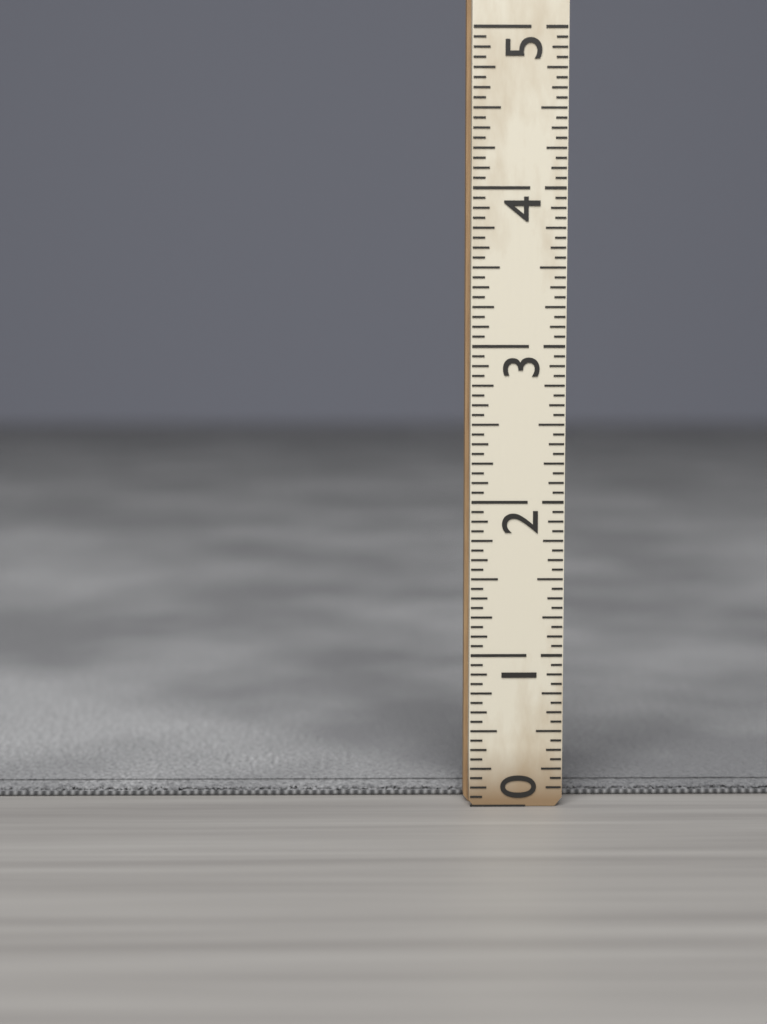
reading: 0.0625 (no unit)
